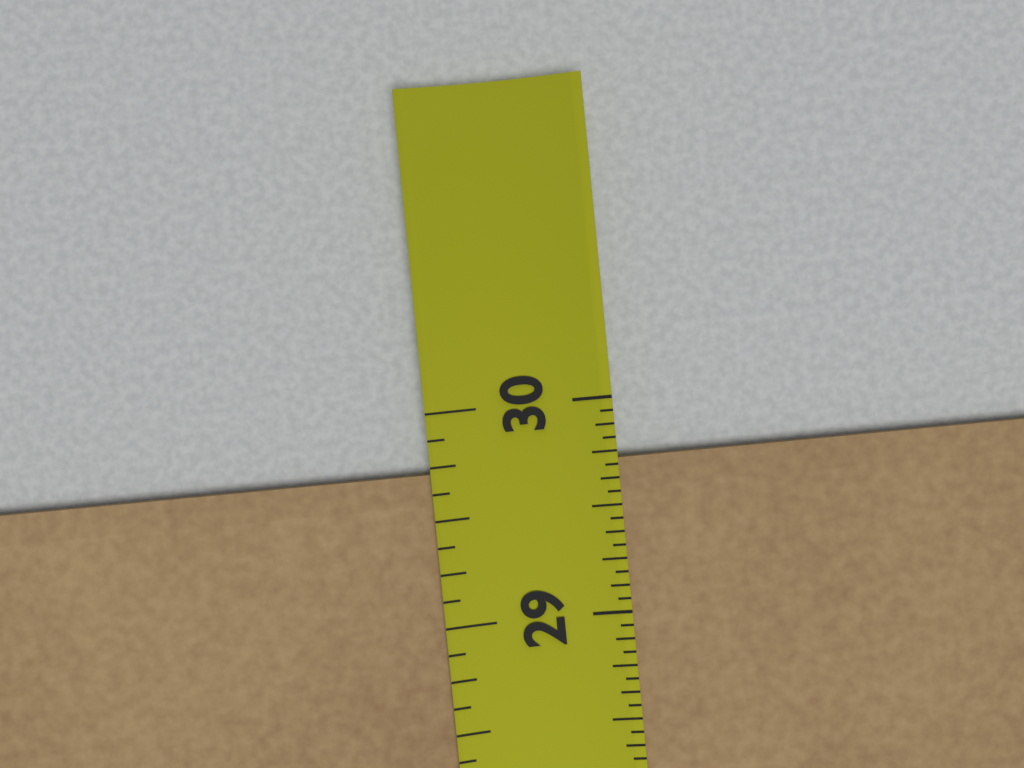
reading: 29.7500 in
